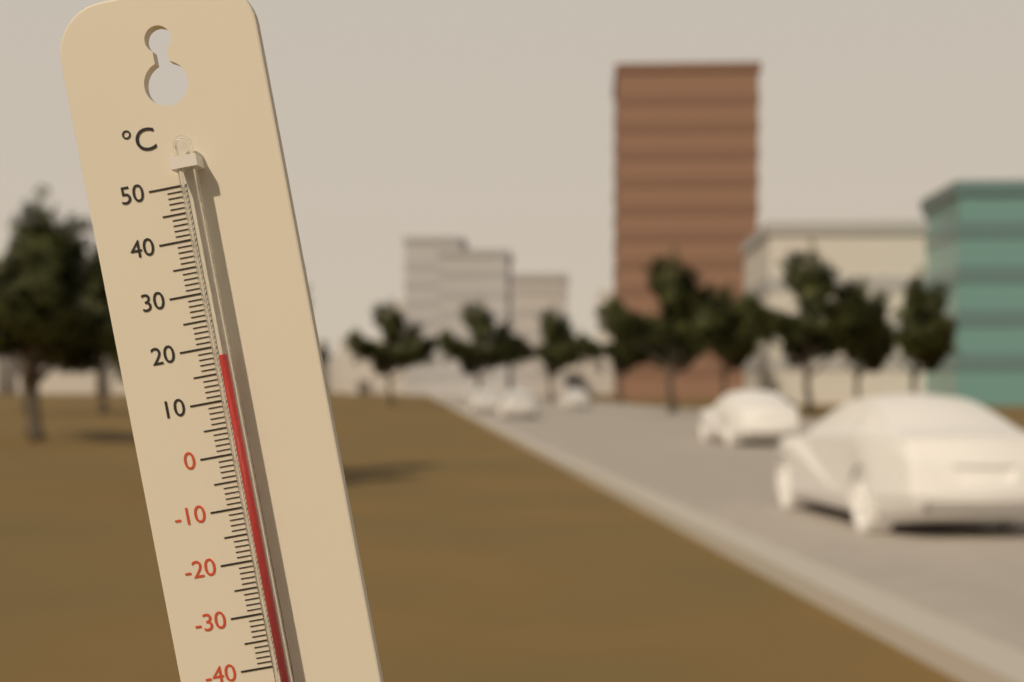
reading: 18 °C
